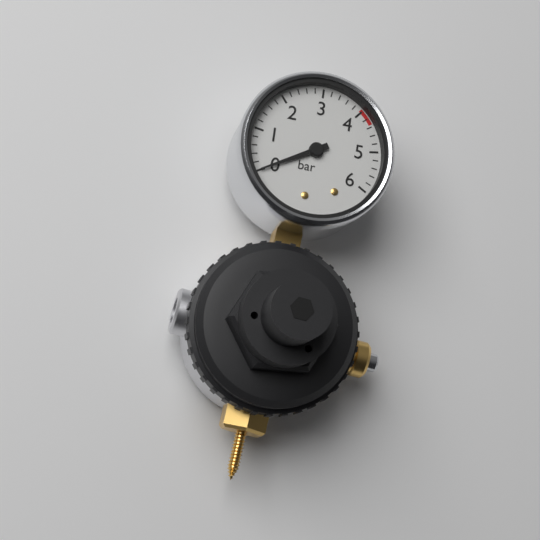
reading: 0.0 bar
